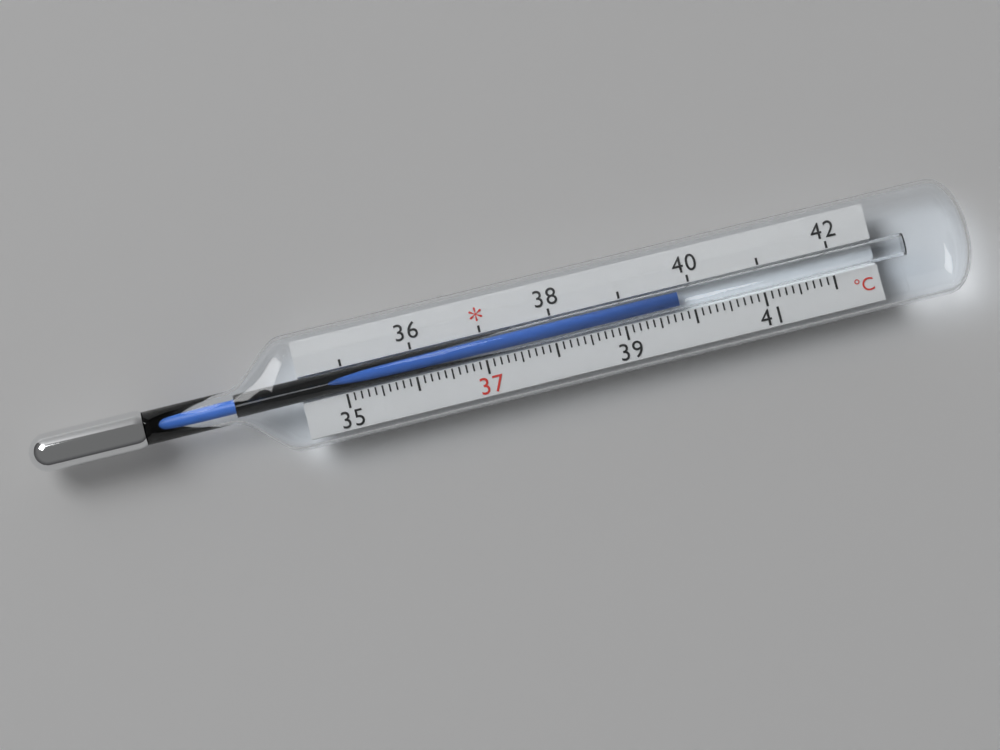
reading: 39.8 °C
